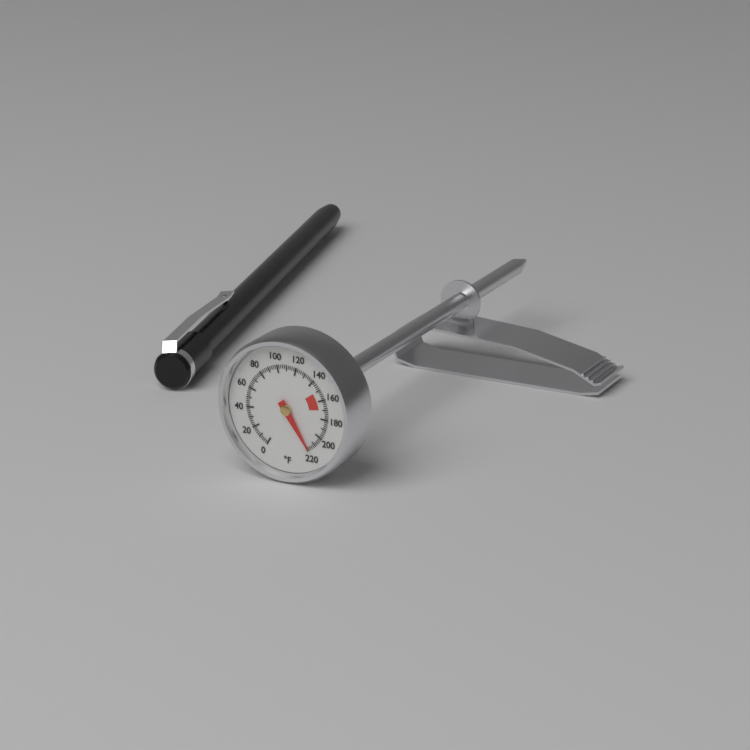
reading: 218 °F
